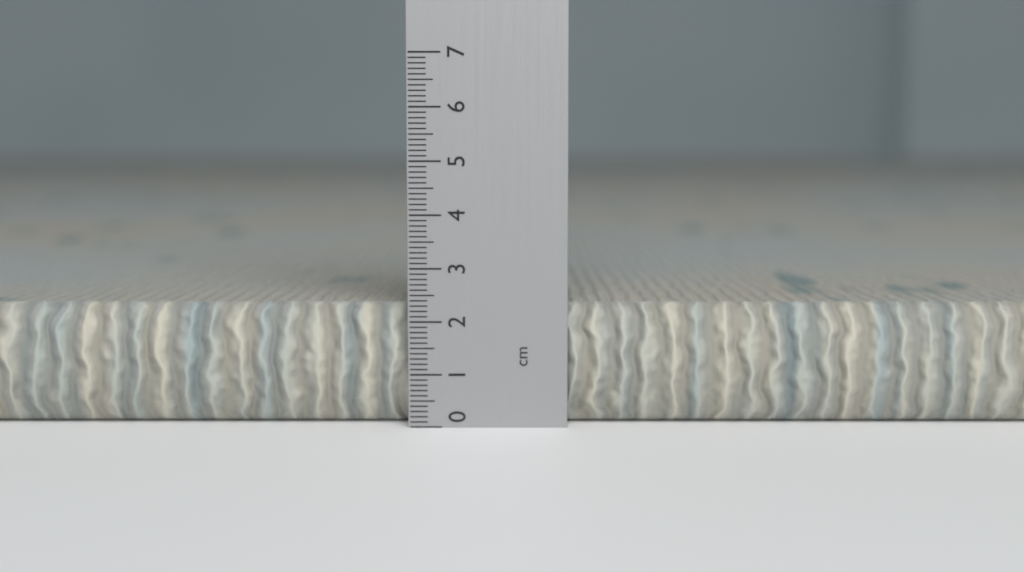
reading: 2.3 cm
